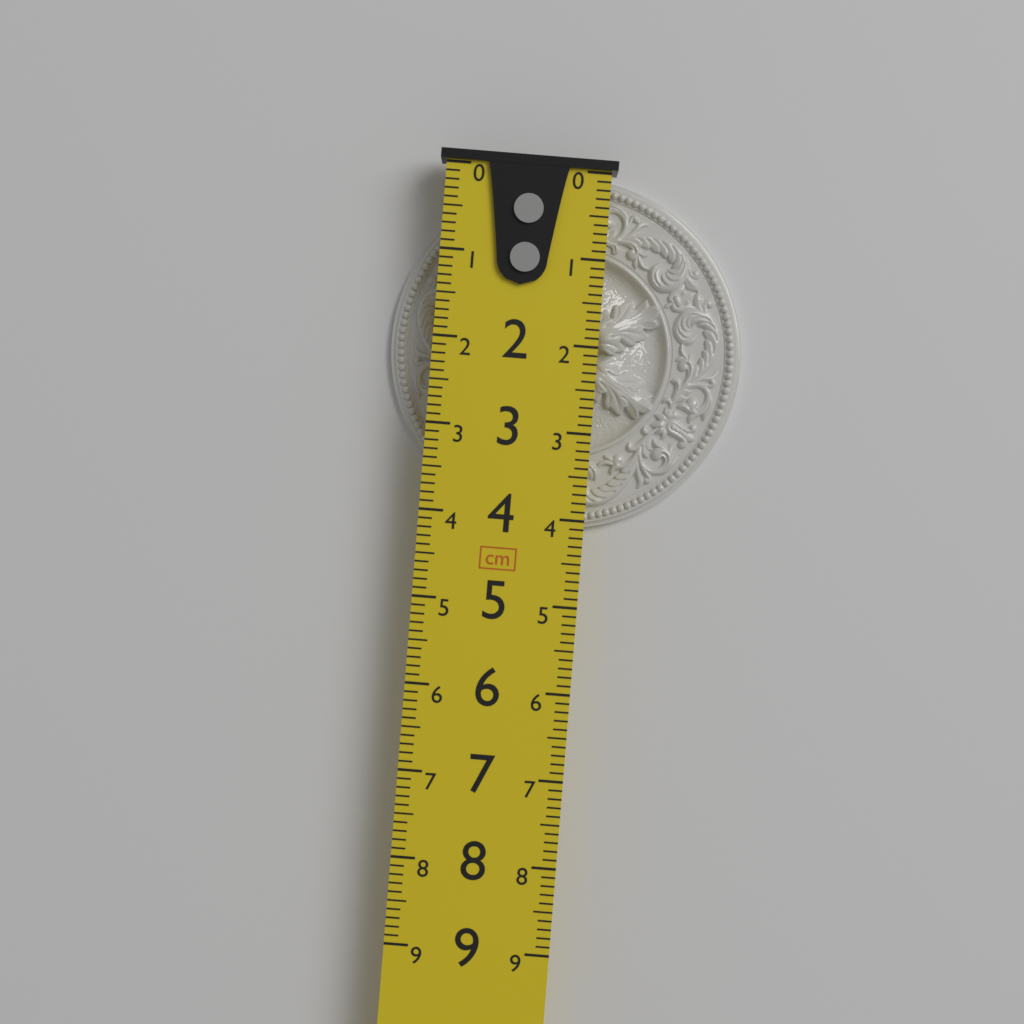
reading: 4.1 cm
